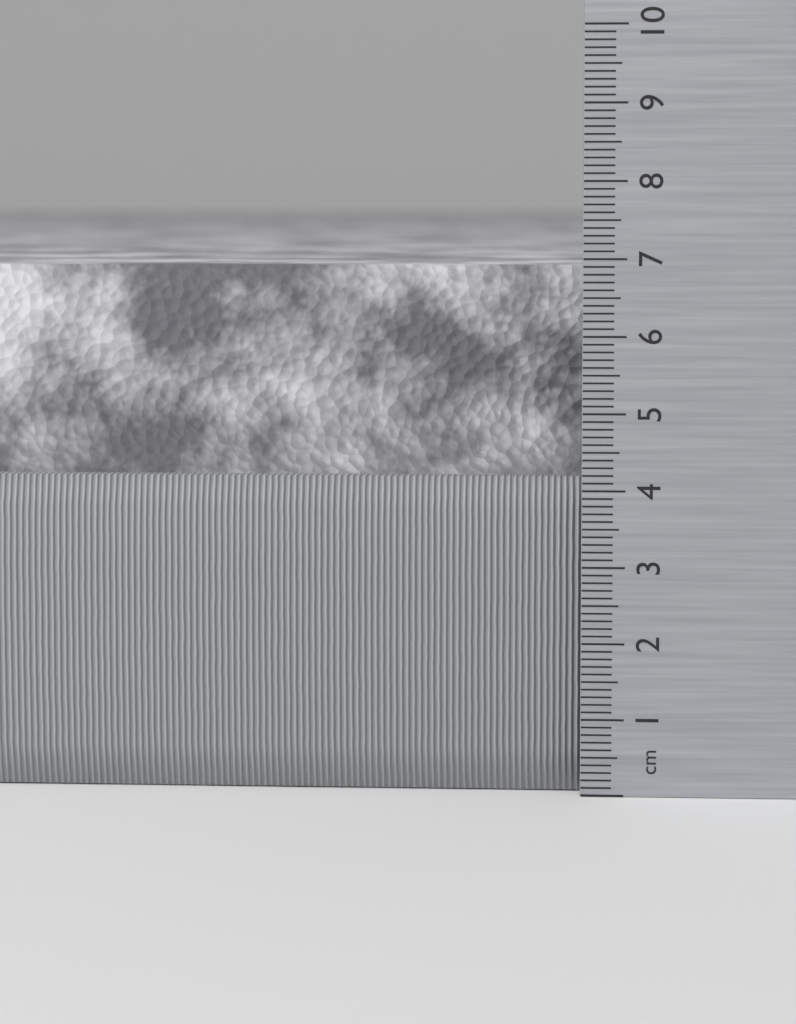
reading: 6.9 cm
